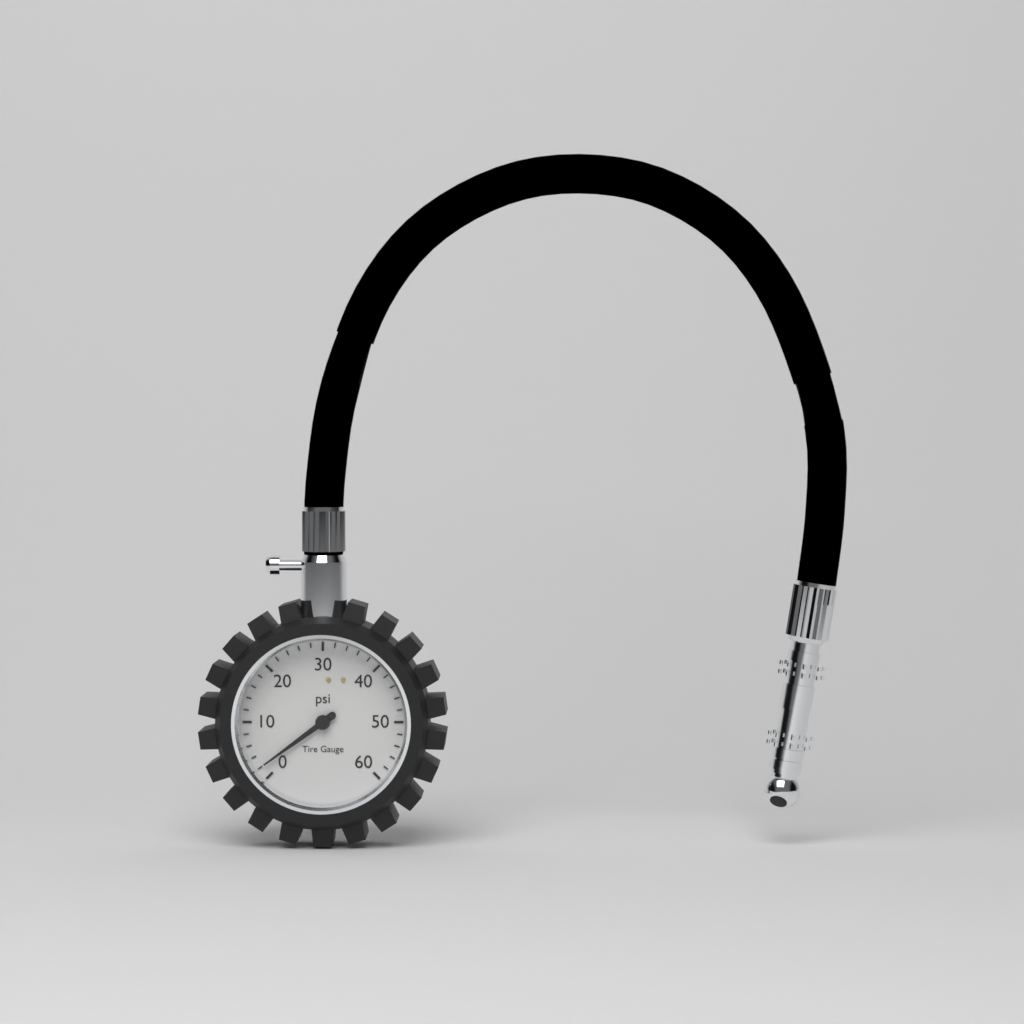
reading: 2 psi
